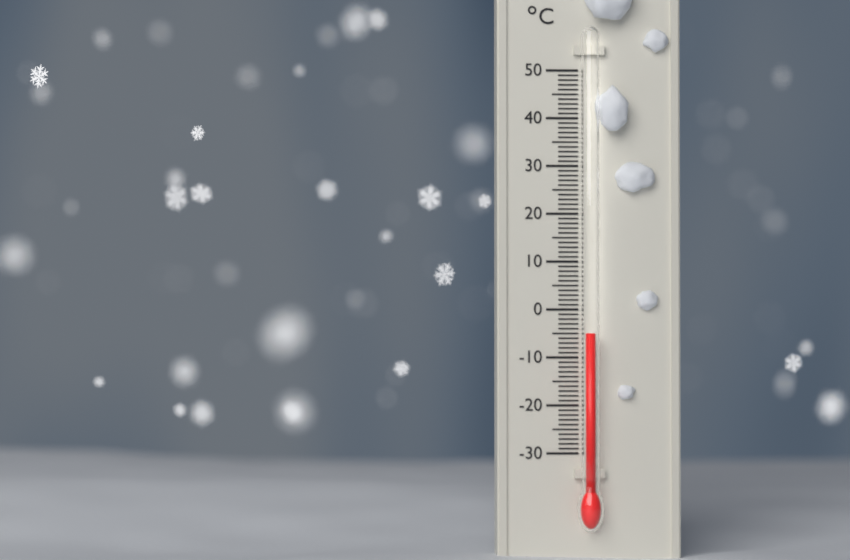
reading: -5 °C
